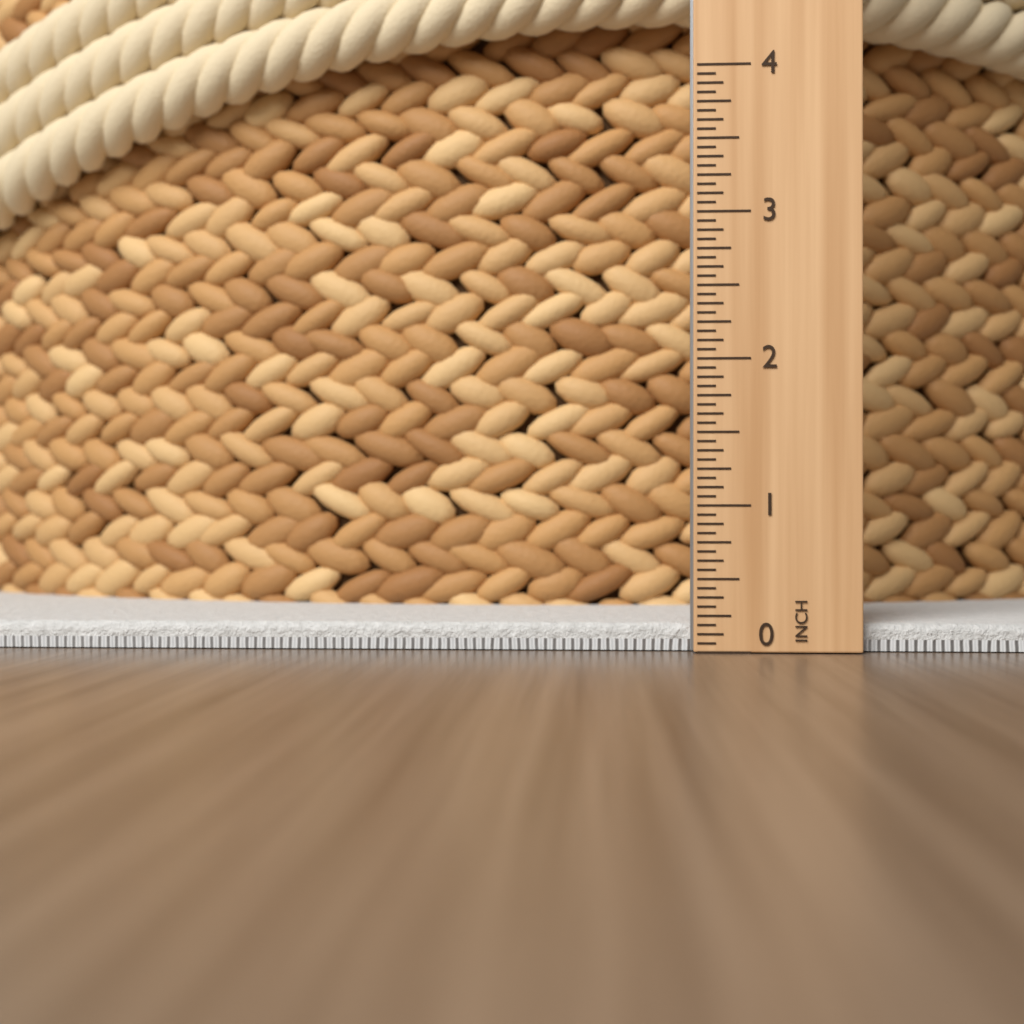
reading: 0.1875 in
